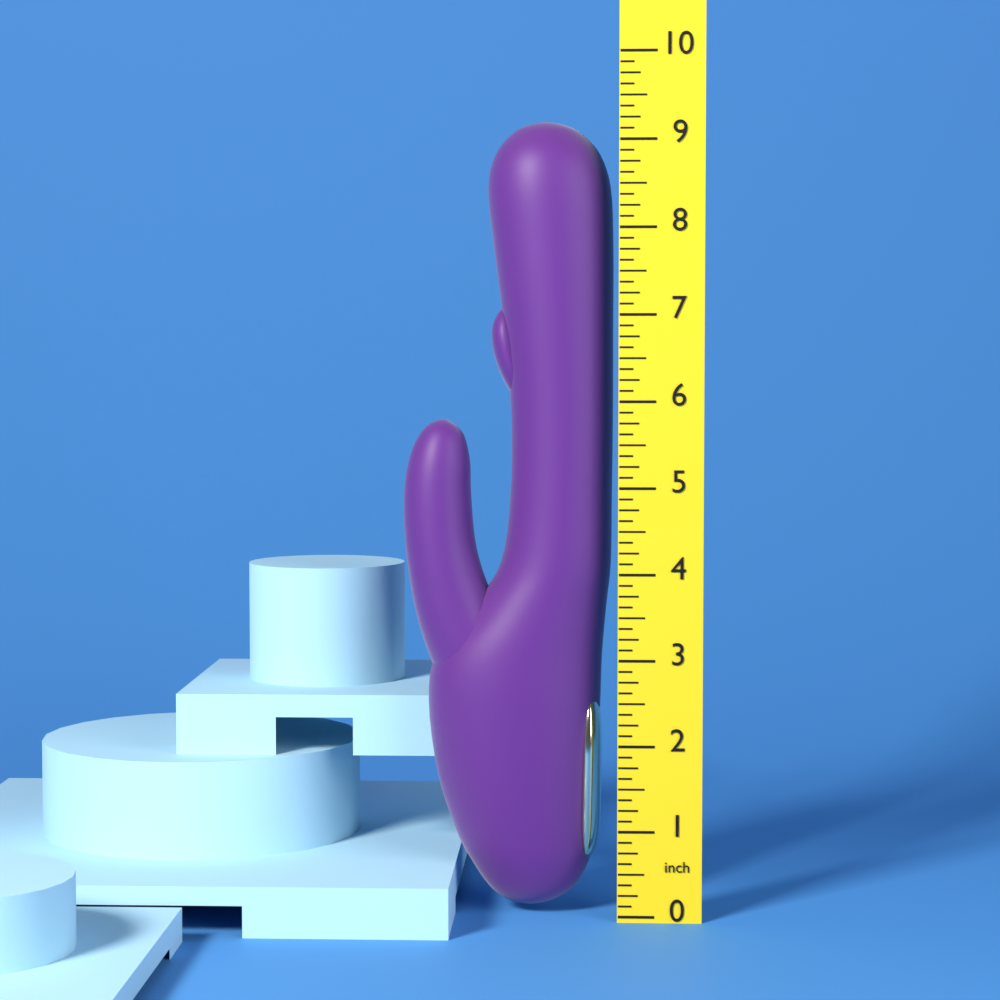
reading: 9.250 inch
